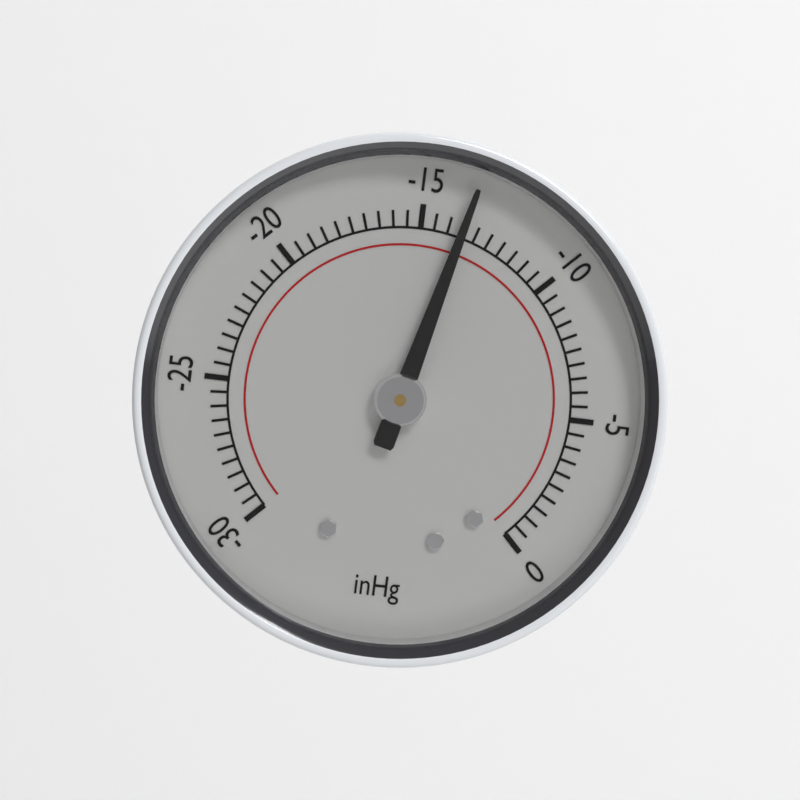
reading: -13.5 inHg
